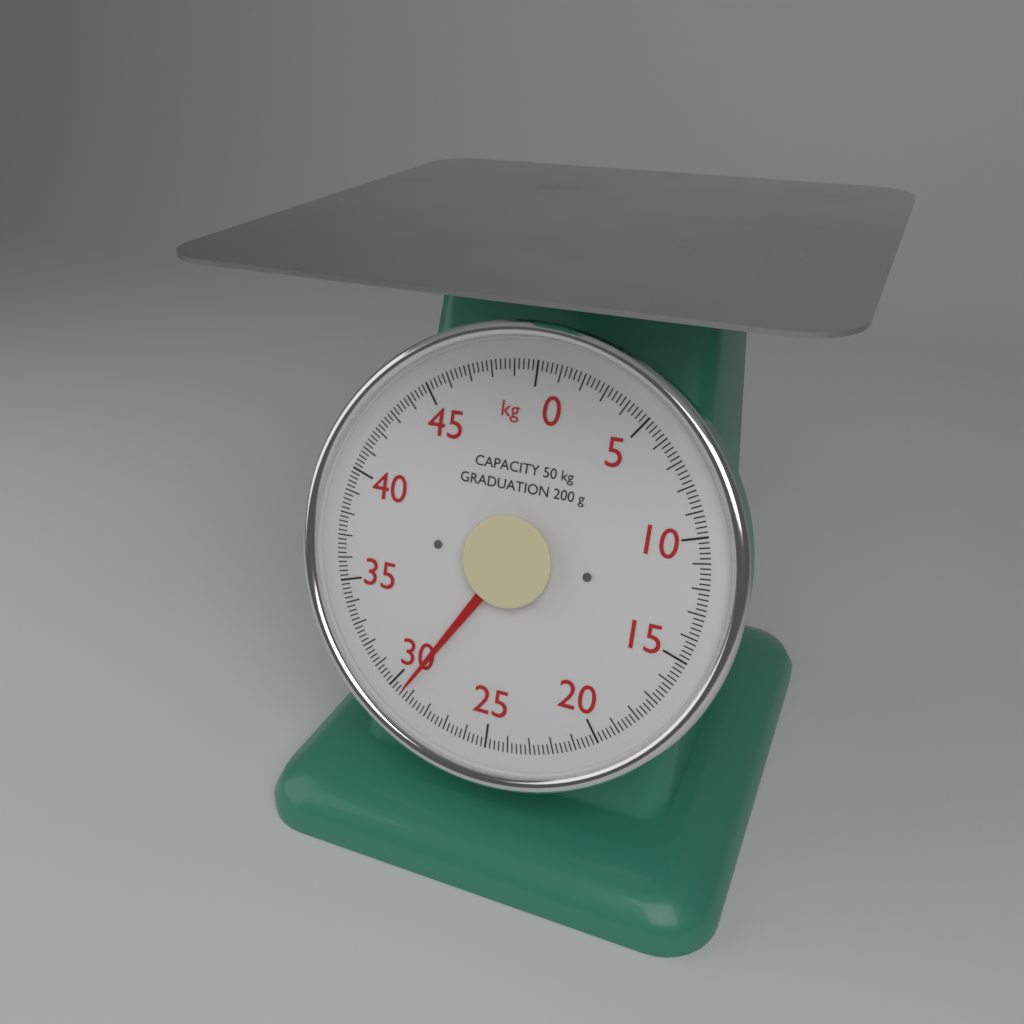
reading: 29.4 kg
